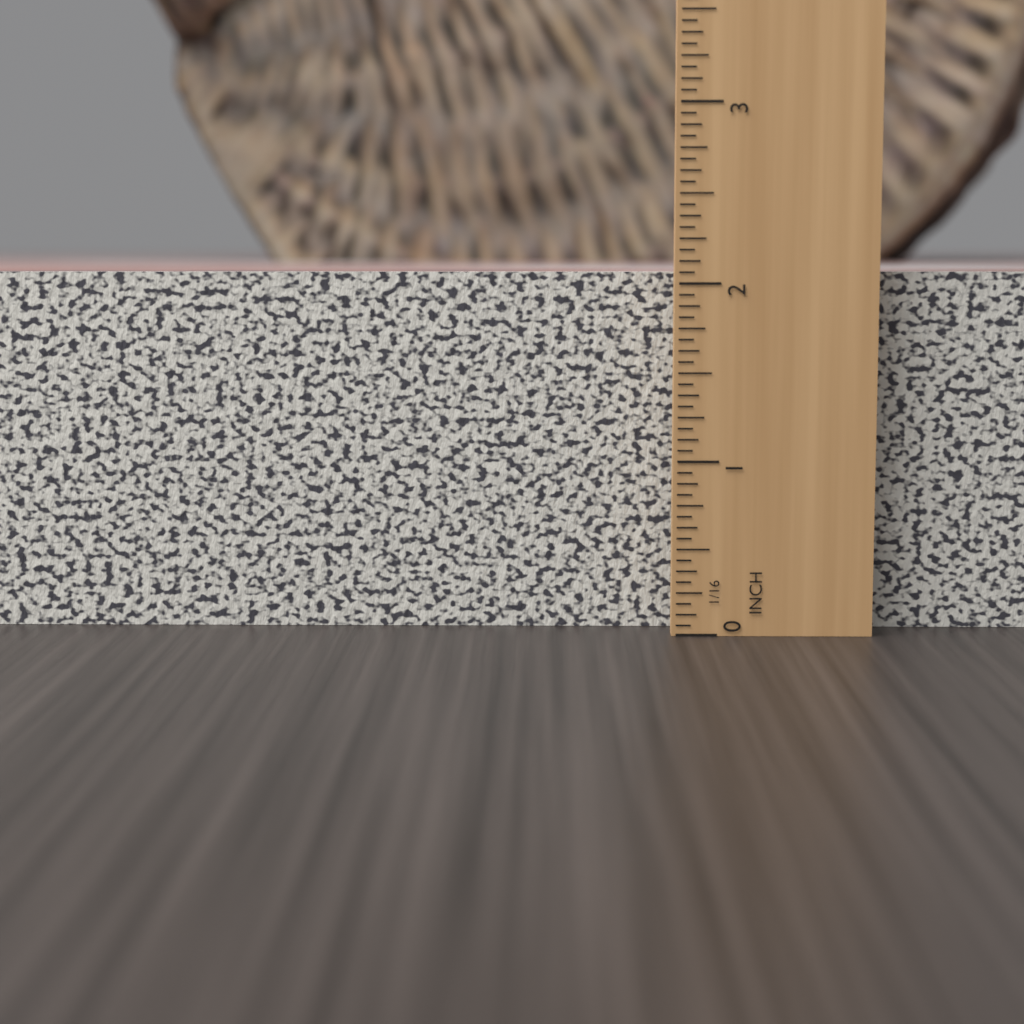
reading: 2.0625 in
